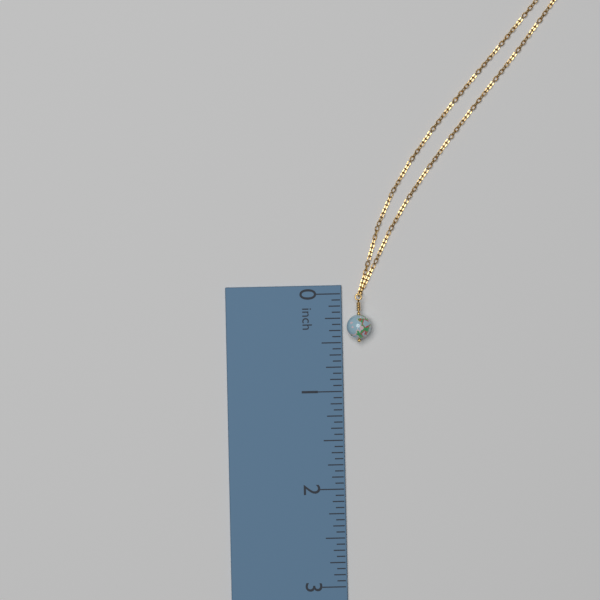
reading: 0.5000 inch
